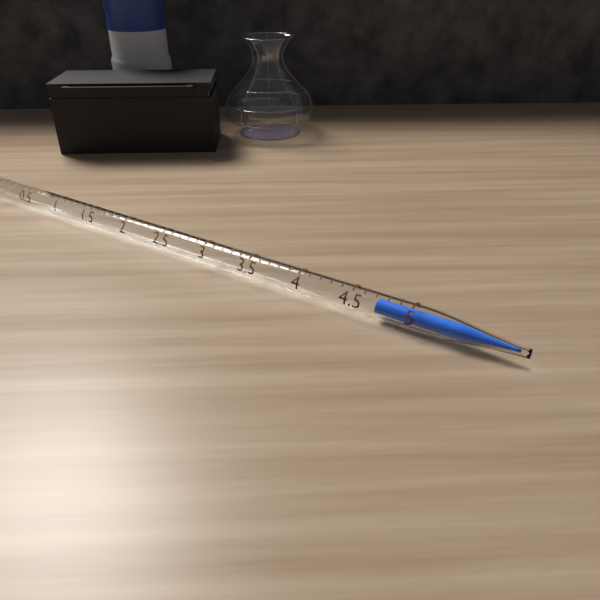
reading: 4.7 ml
